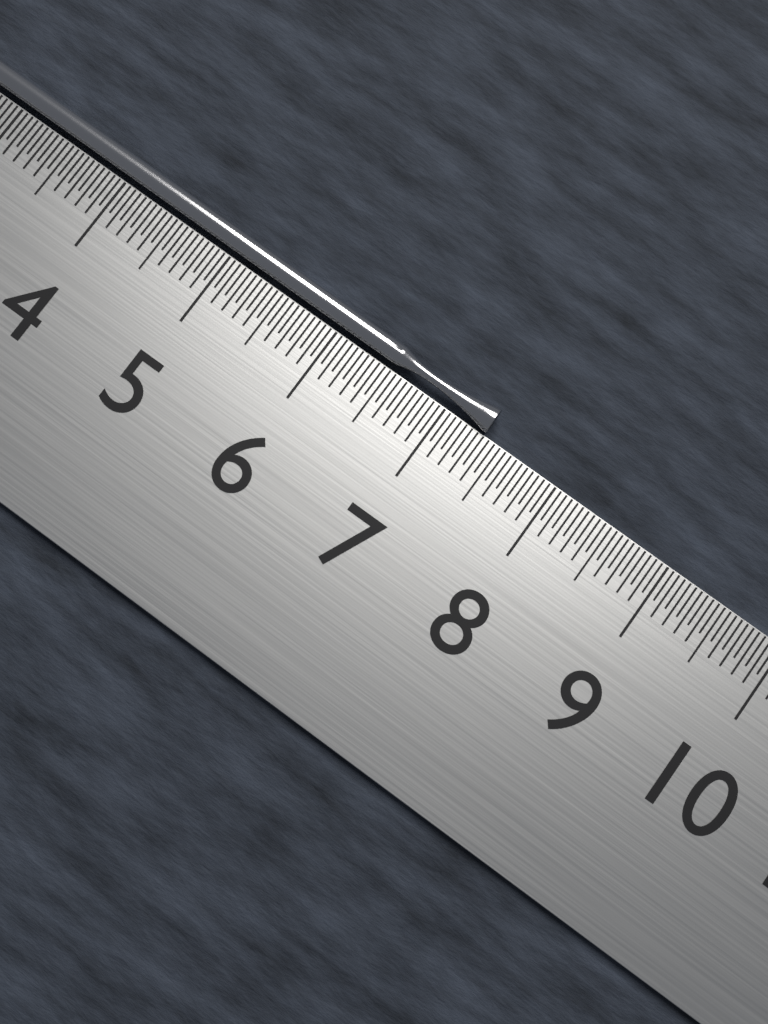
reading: 7.35 cm
